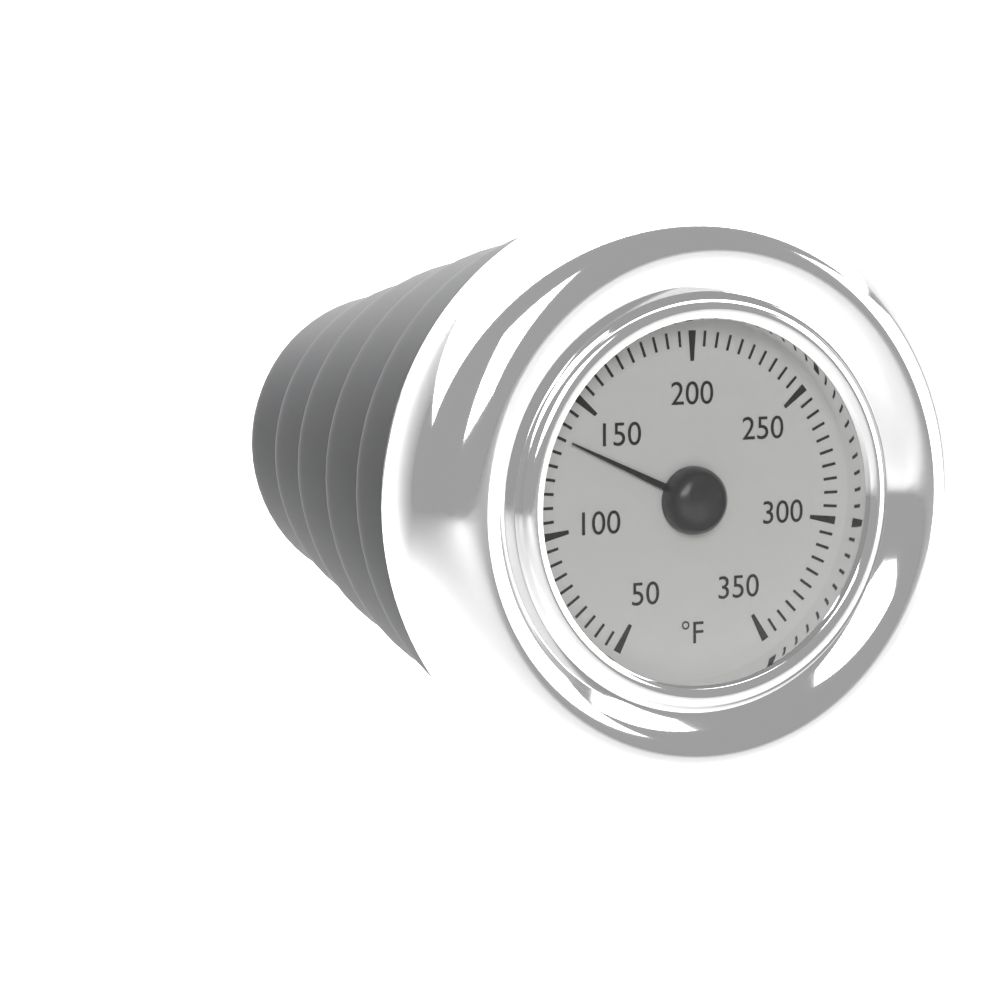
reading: 135 °F
